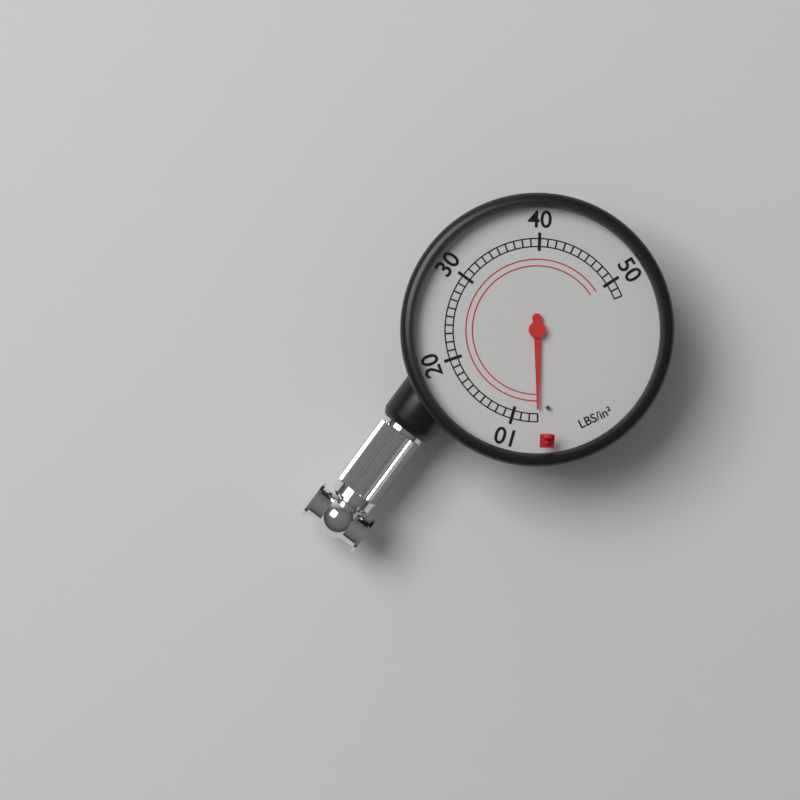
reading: 7 psi
